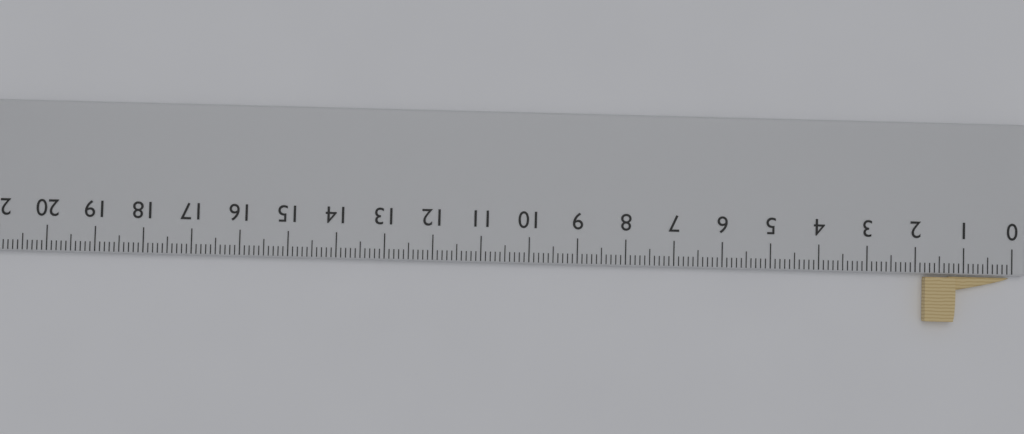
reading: 1.8 cm
